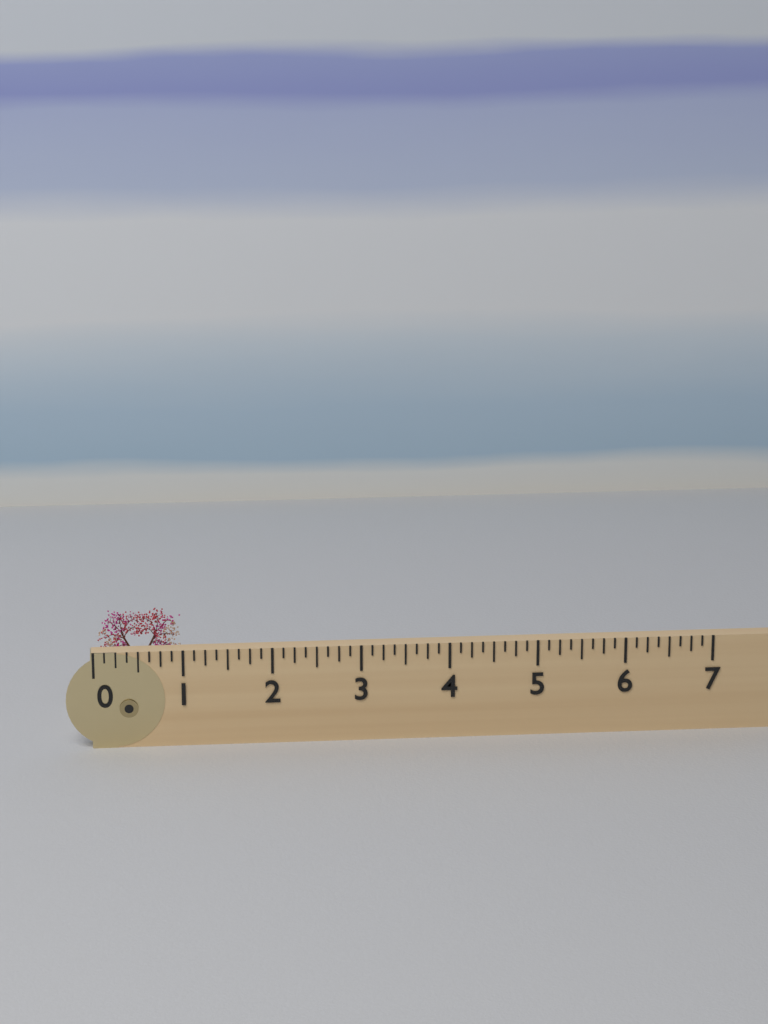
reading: 1.000 (no unit)
